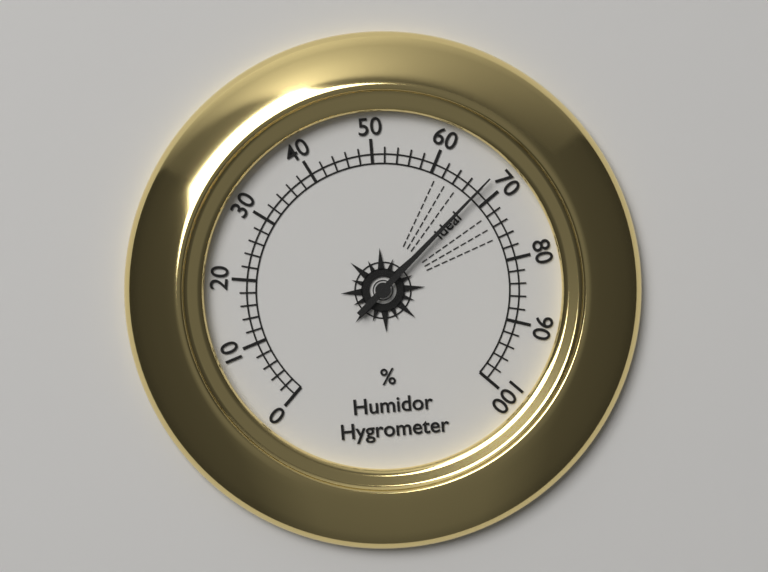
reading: 68 %
